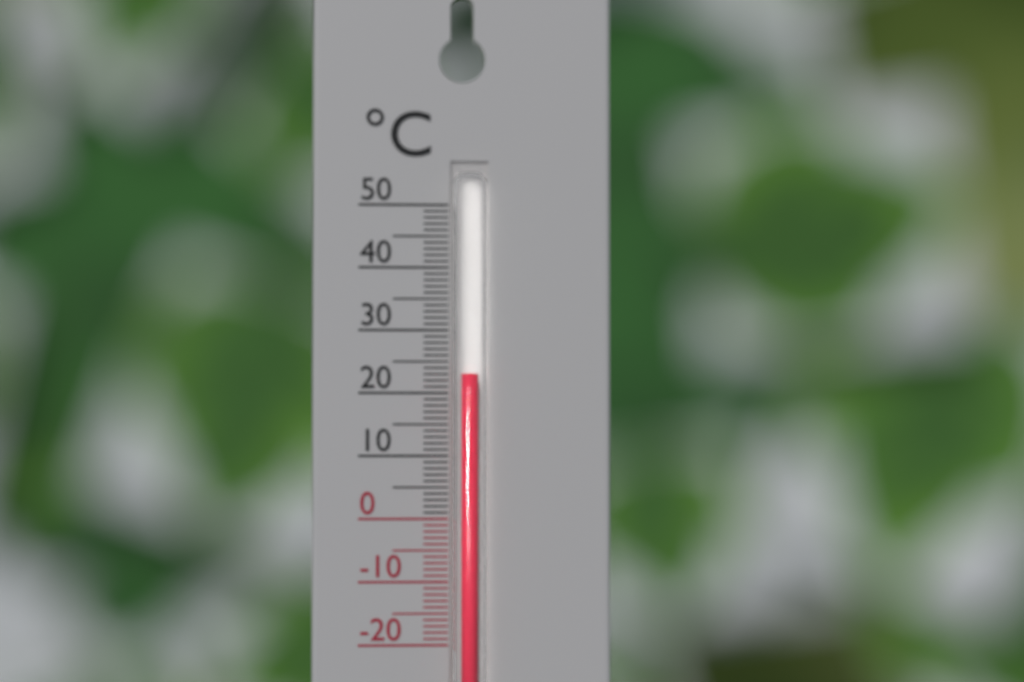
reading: 23 °C
